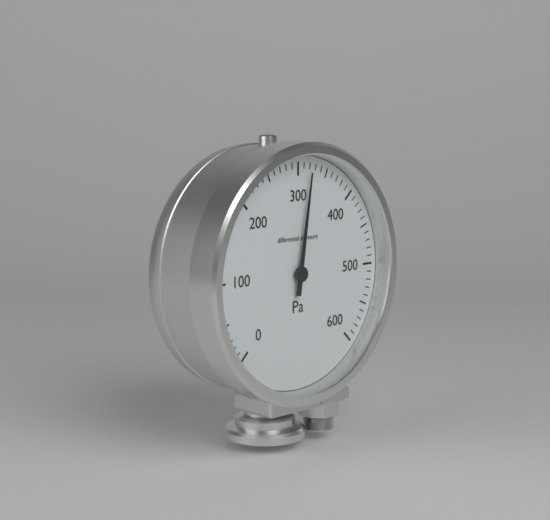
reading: 320 Pa
